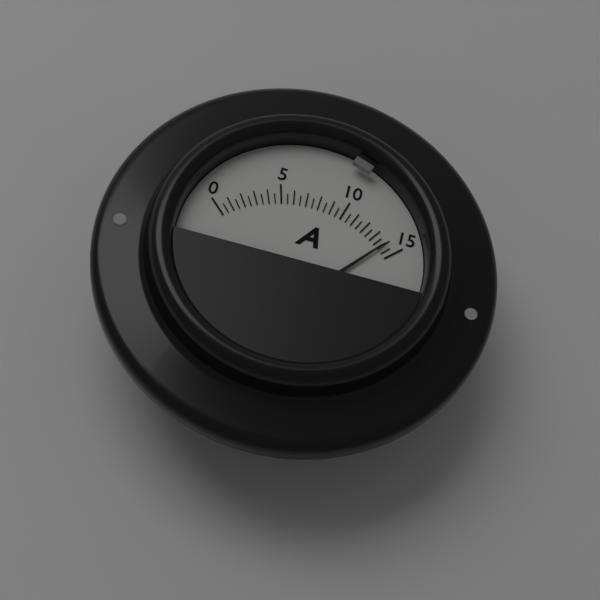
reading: 14.0 A
